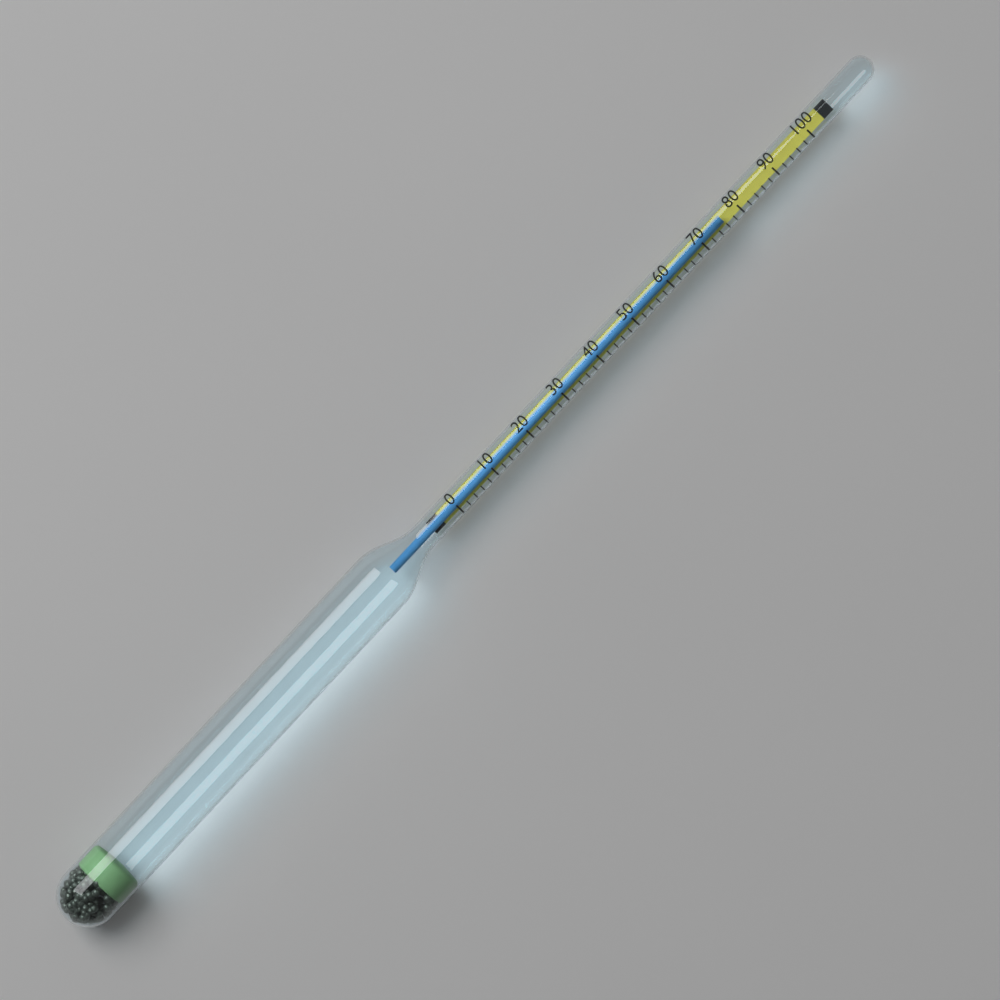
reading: 76 (no unit)
